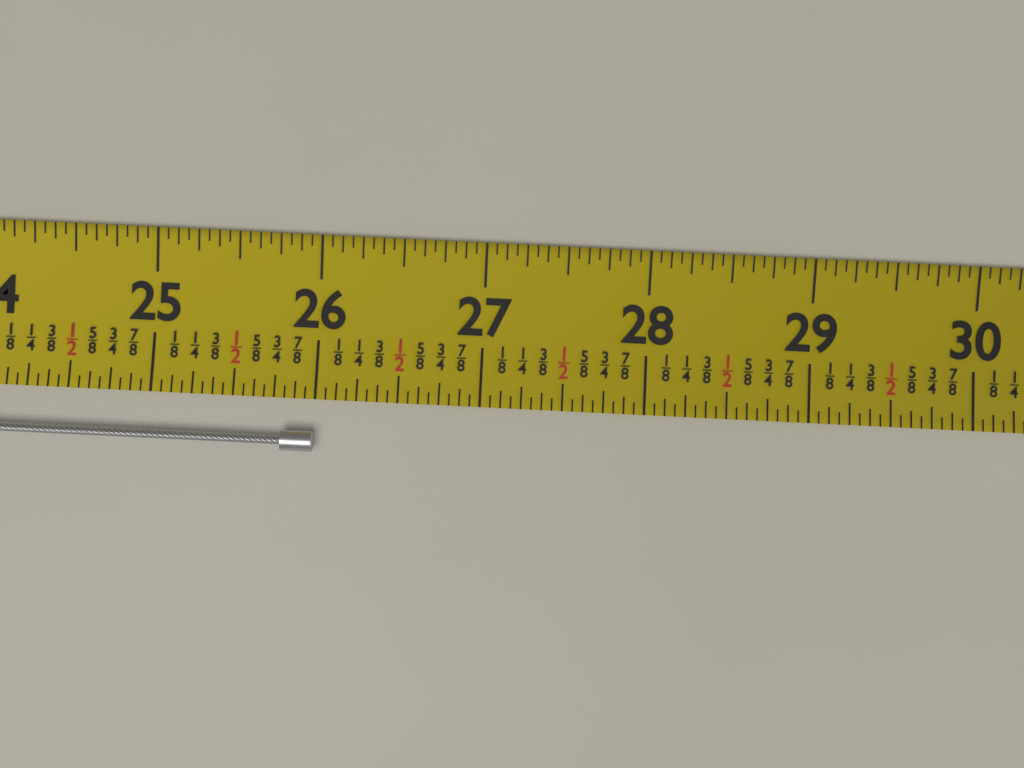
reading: 26.0000 (no unit)
